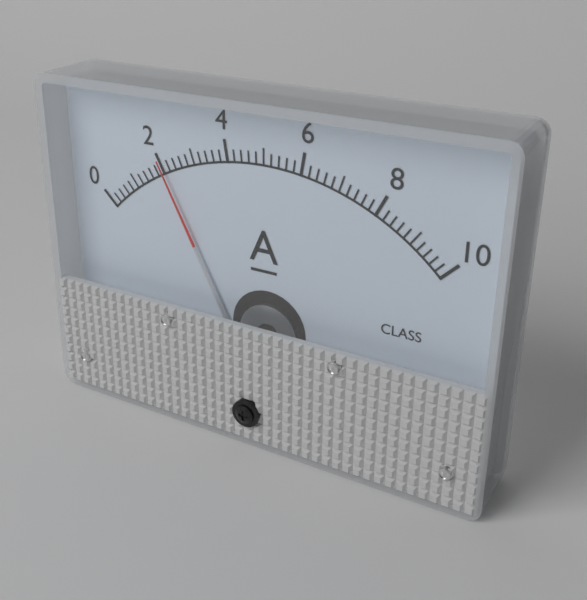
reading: 2.0 A
